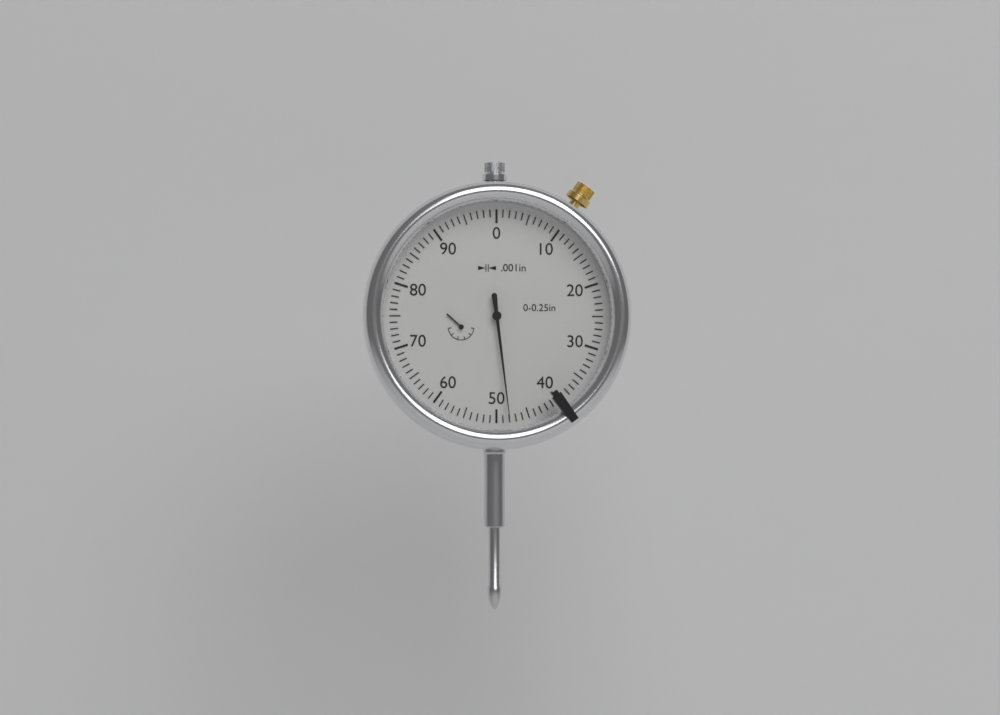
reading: 0.048 in
